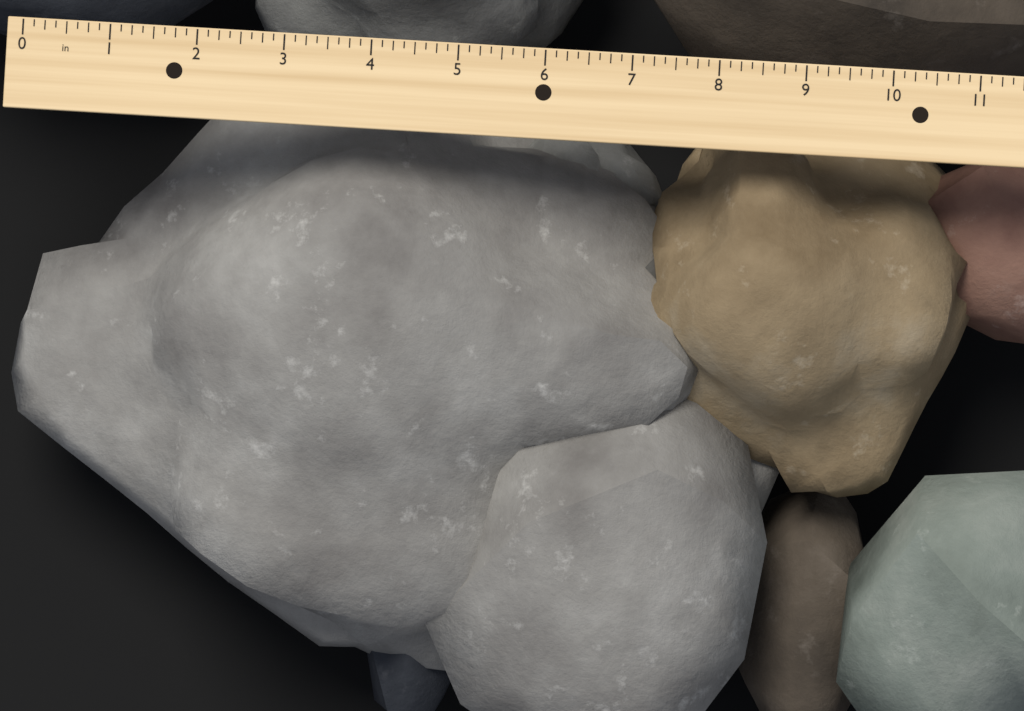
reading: 9.125 in
